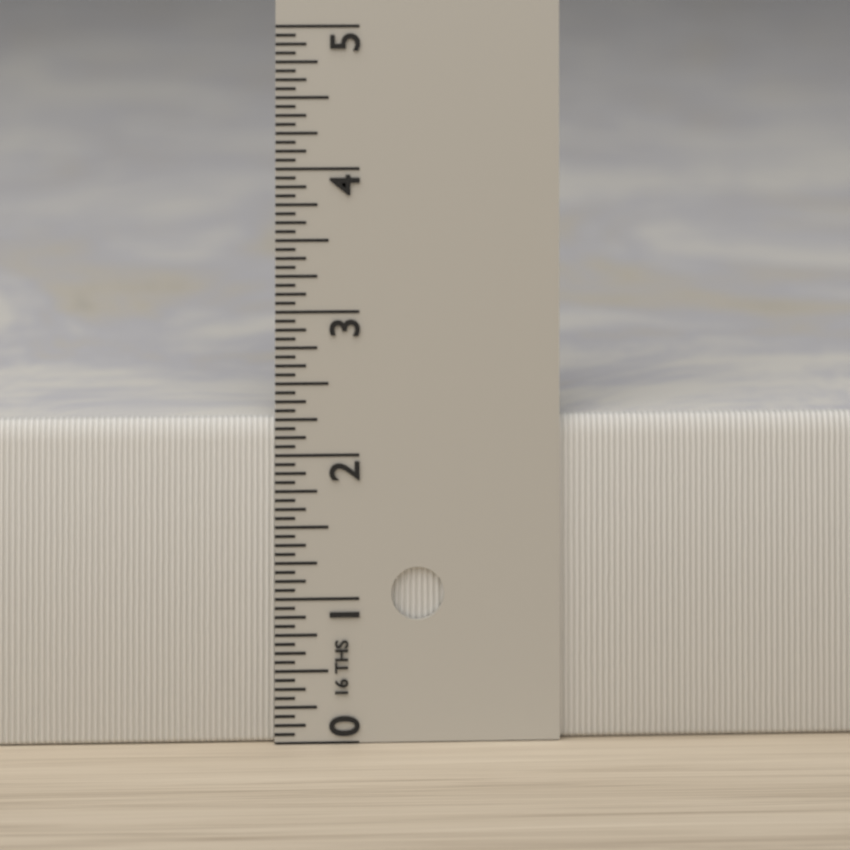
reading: 2.2500 in
